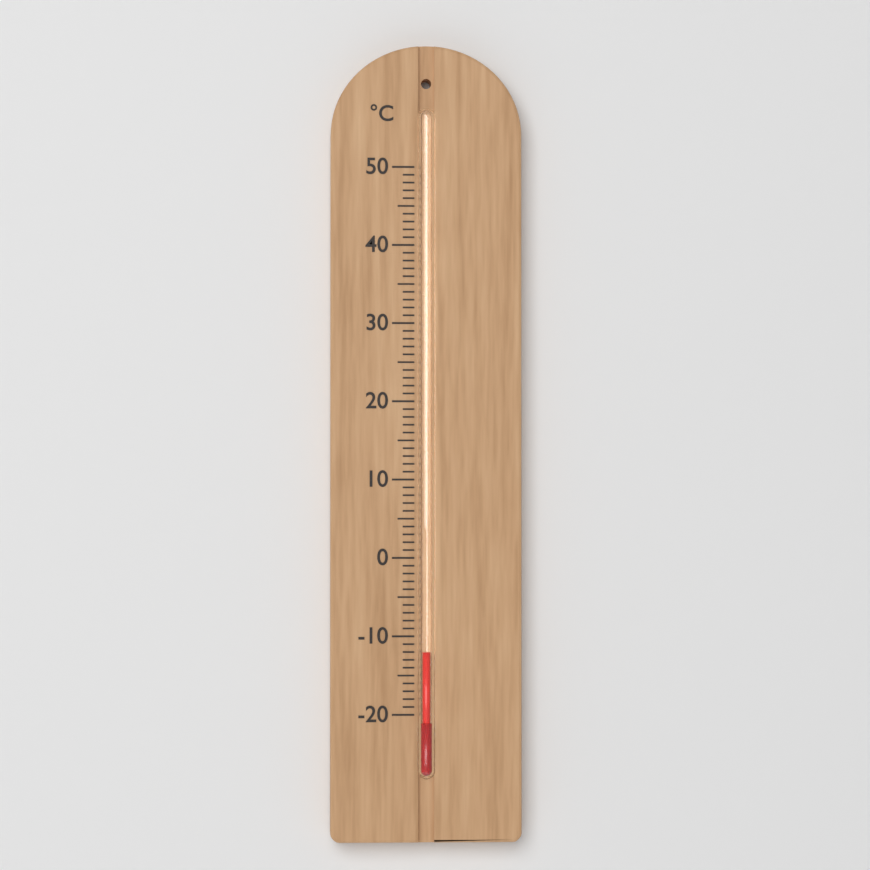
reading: -12 °C
